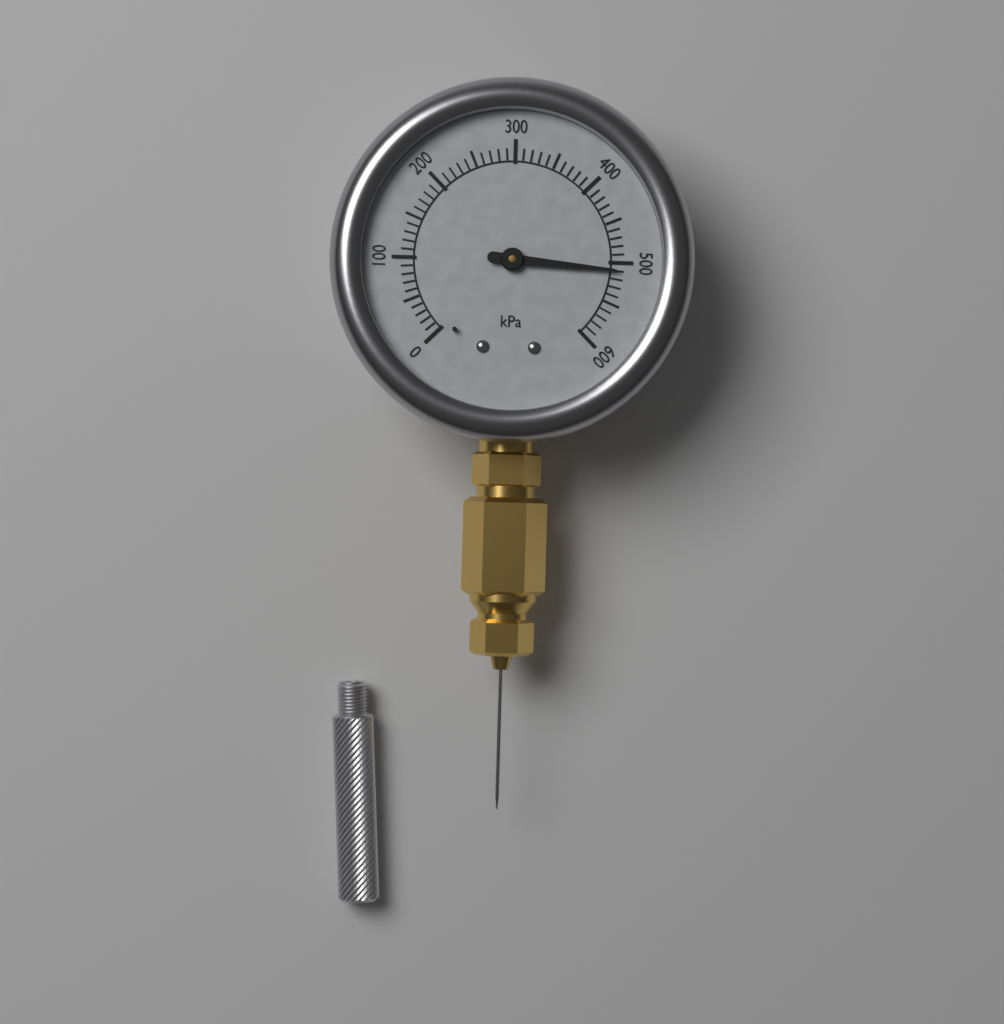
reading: 510 kPa
